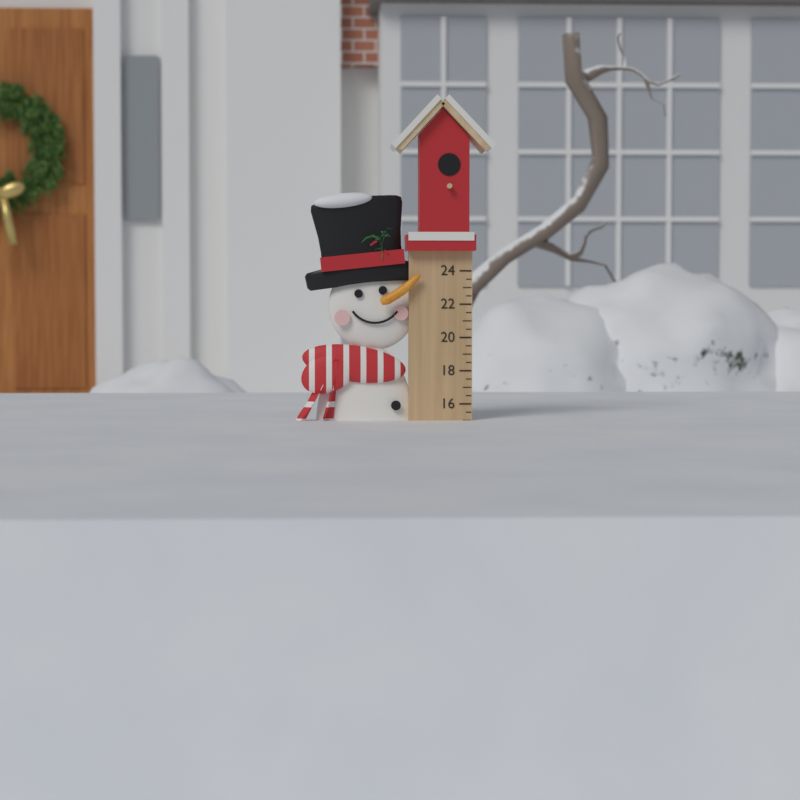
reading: 15.0 (no unit)
